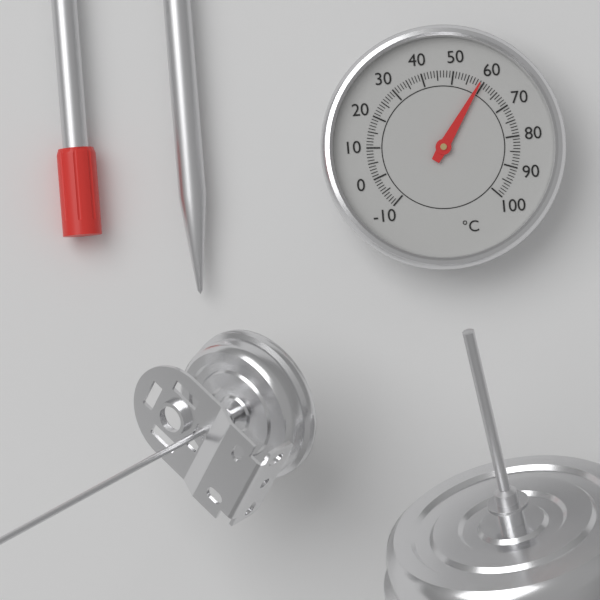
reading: 59 °C
